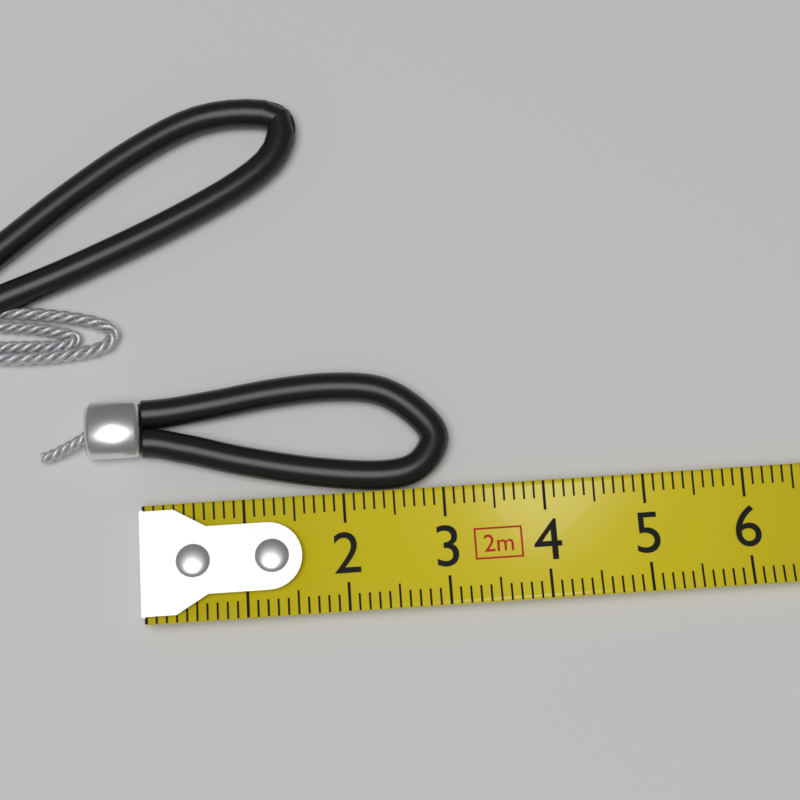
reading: 3.1 cm
